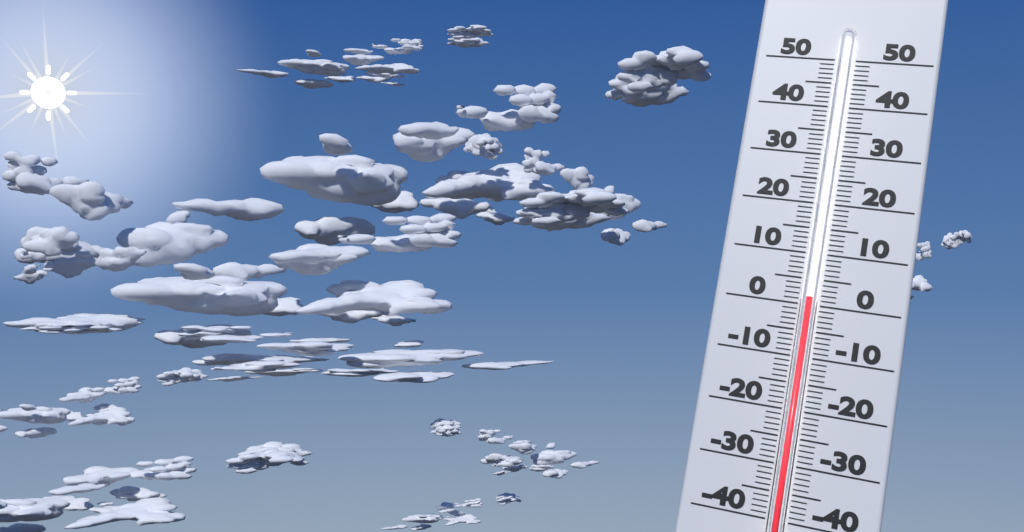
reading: 1 (no unit)
